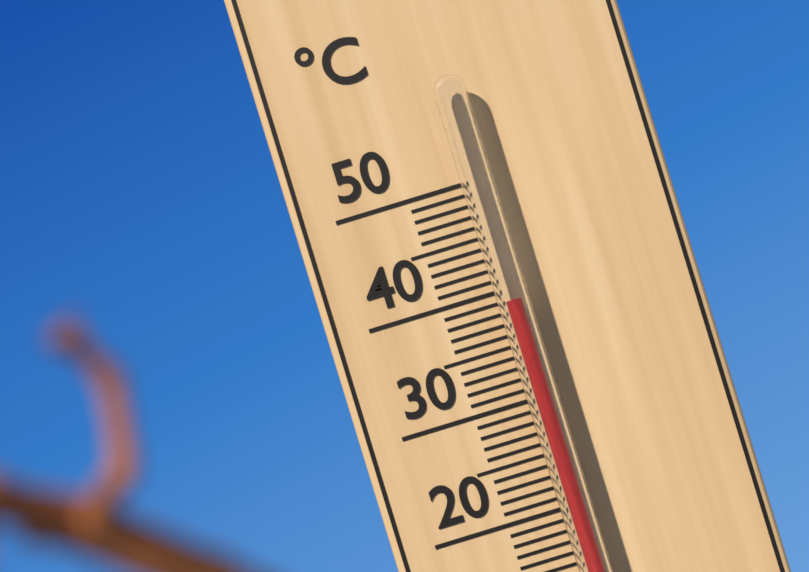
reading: 39 °C
